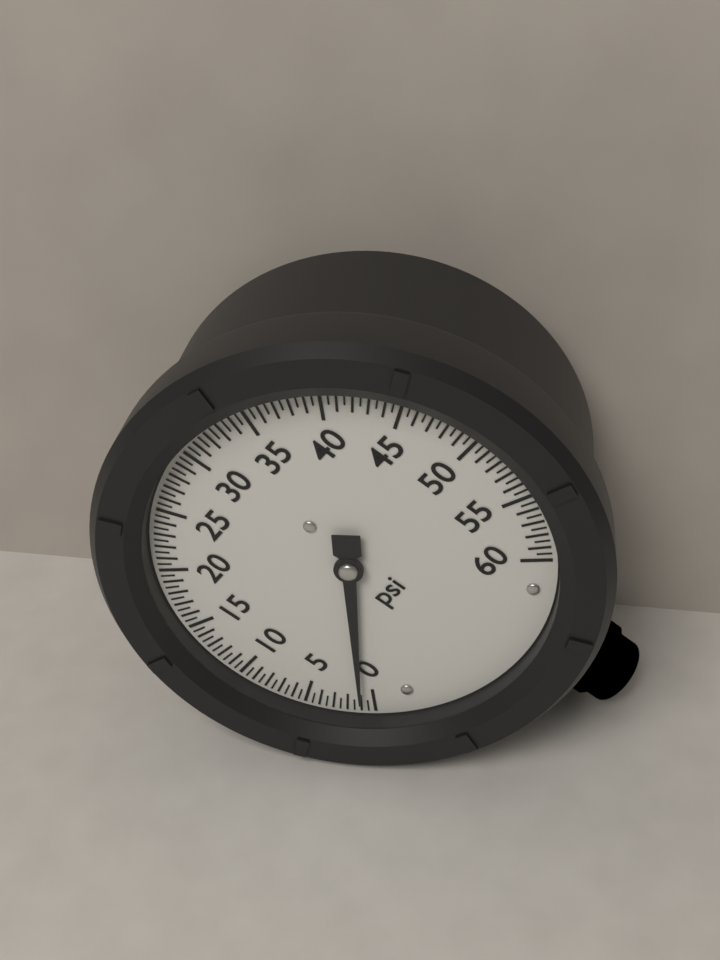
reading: 1.0 psi
